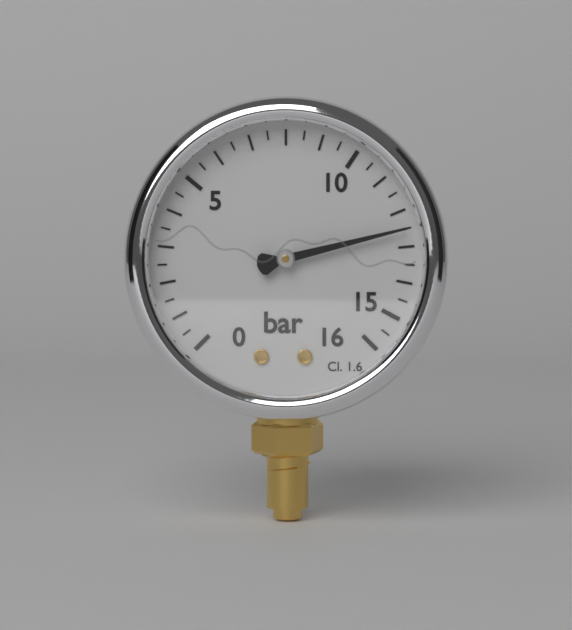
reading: 12.5 bar
